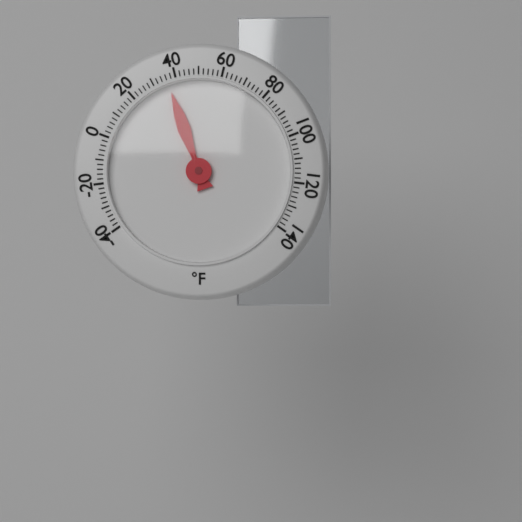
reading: 36 °F
